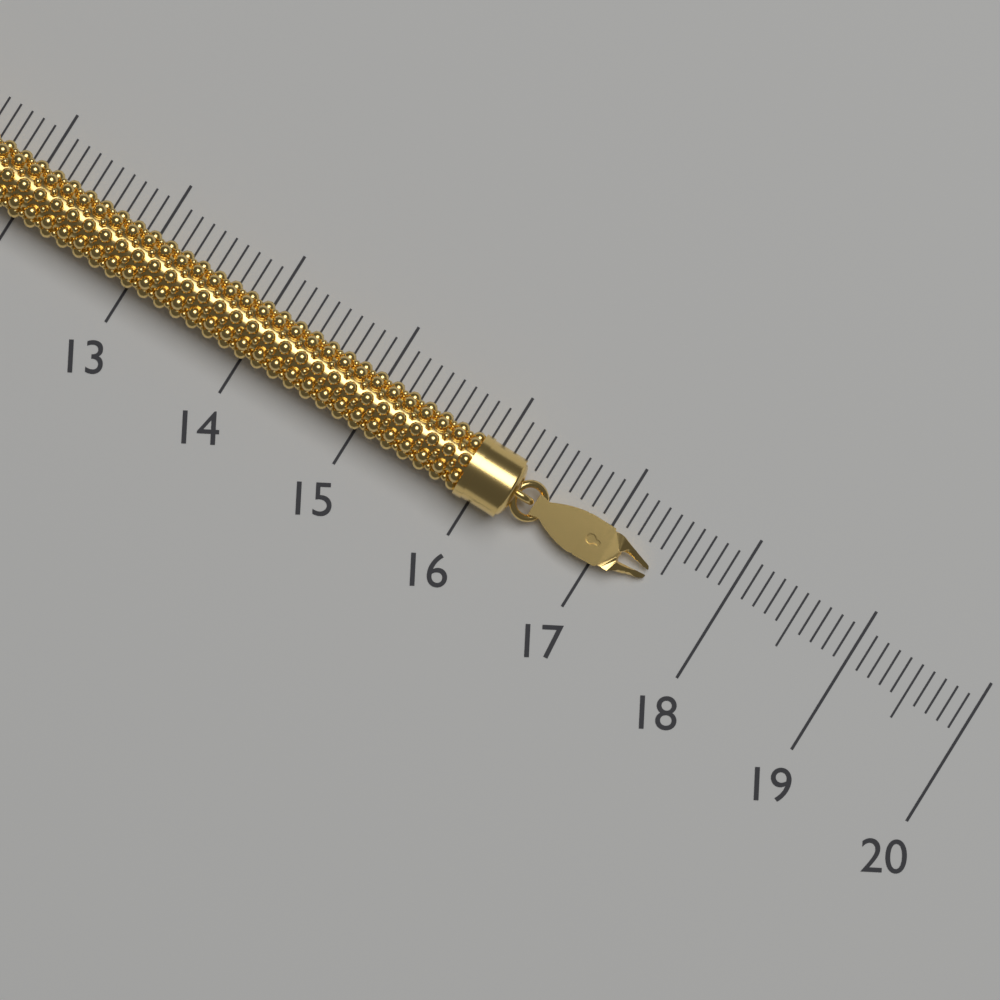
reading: 17.4 (no unit)
